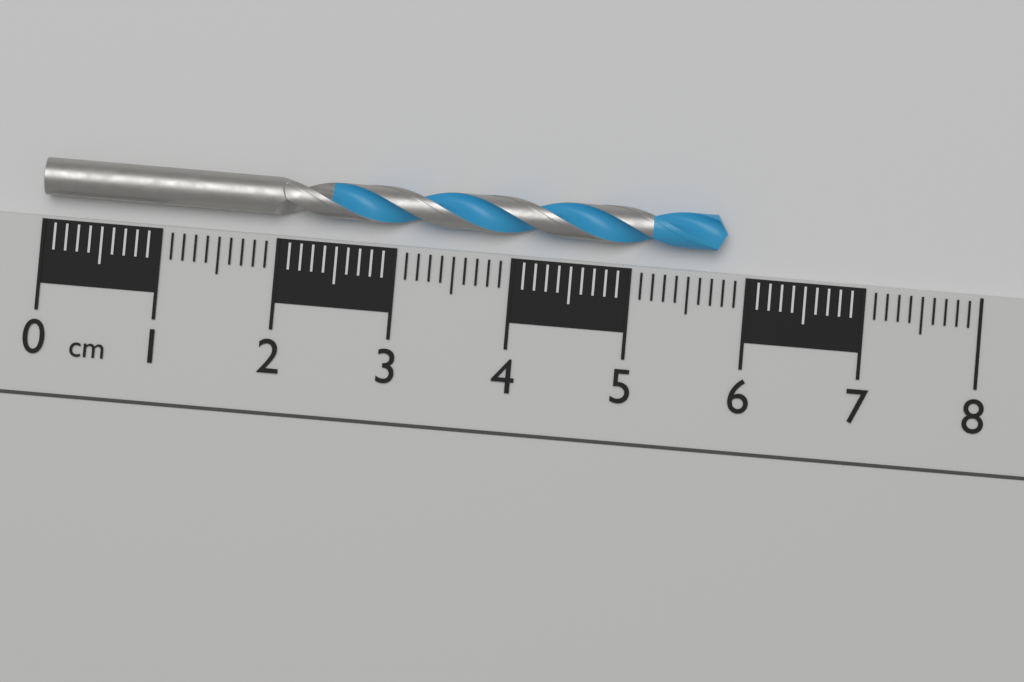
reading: 5.8 cm
